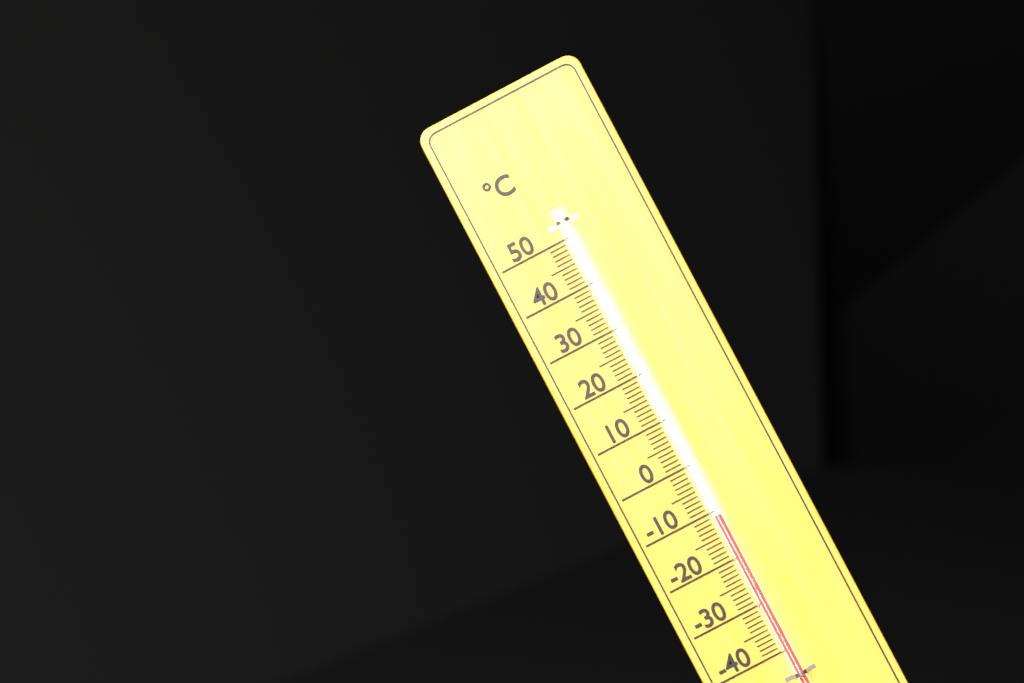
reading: -11 °C
